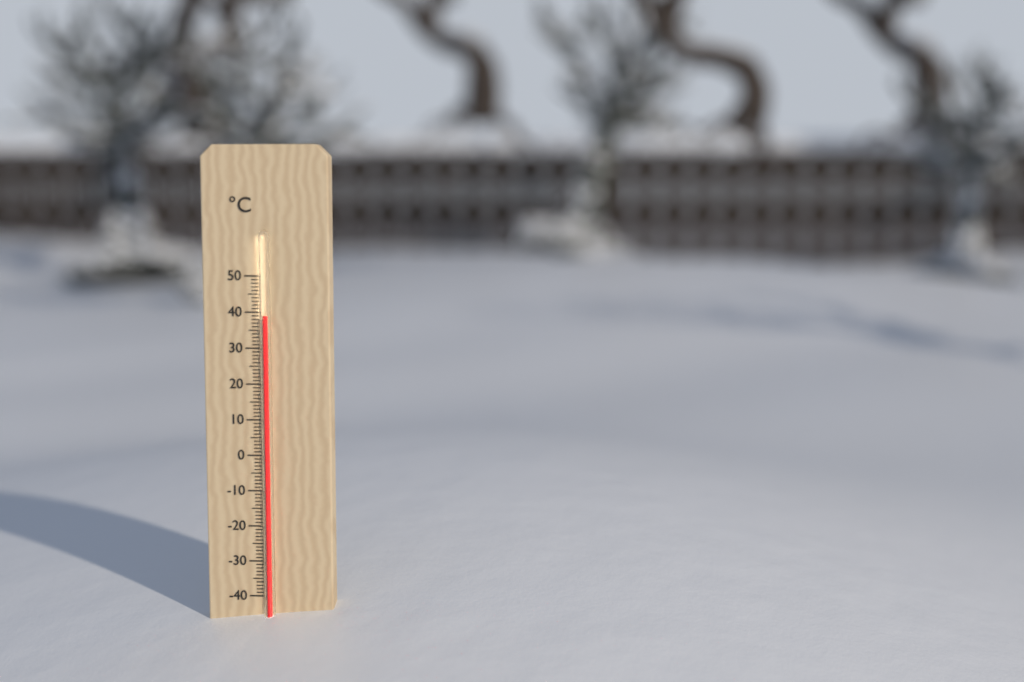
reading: 39 °C
